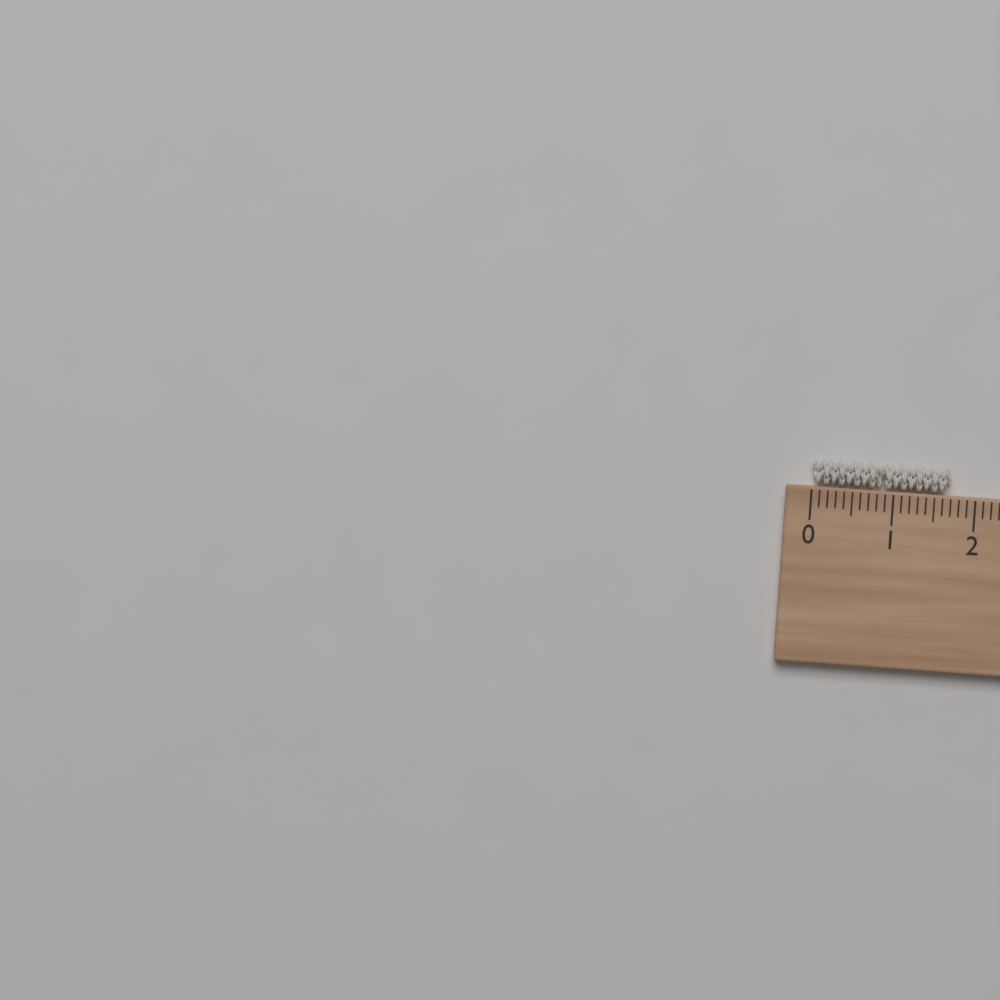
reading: 1.7 cm
